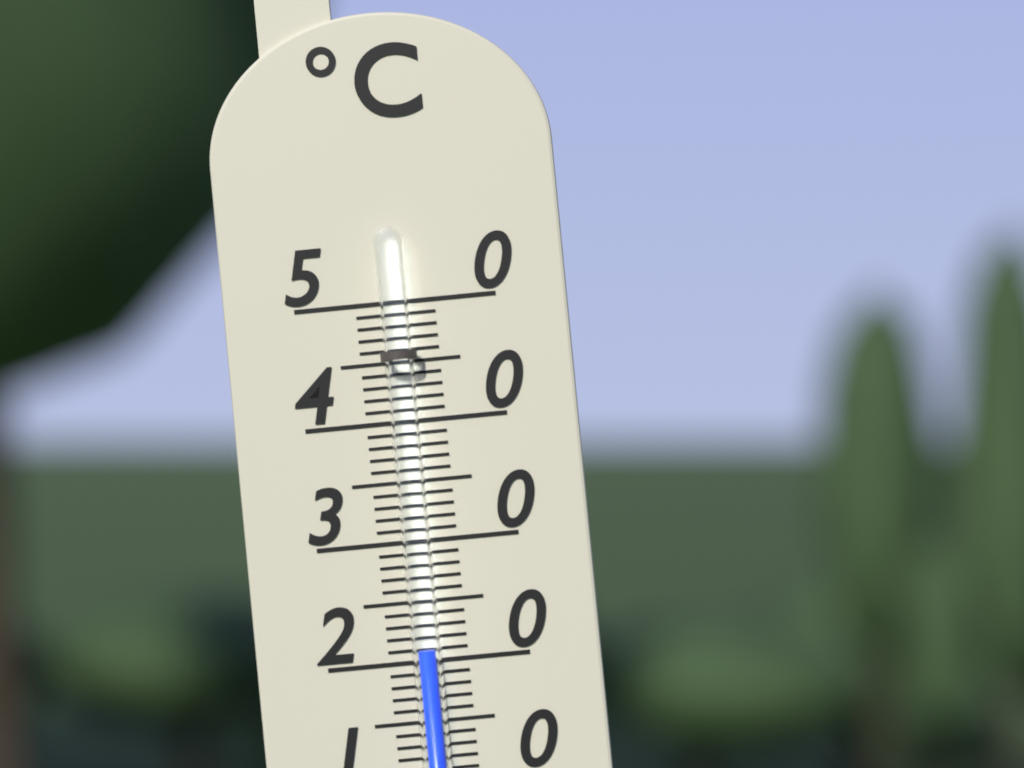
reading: 21 °C
